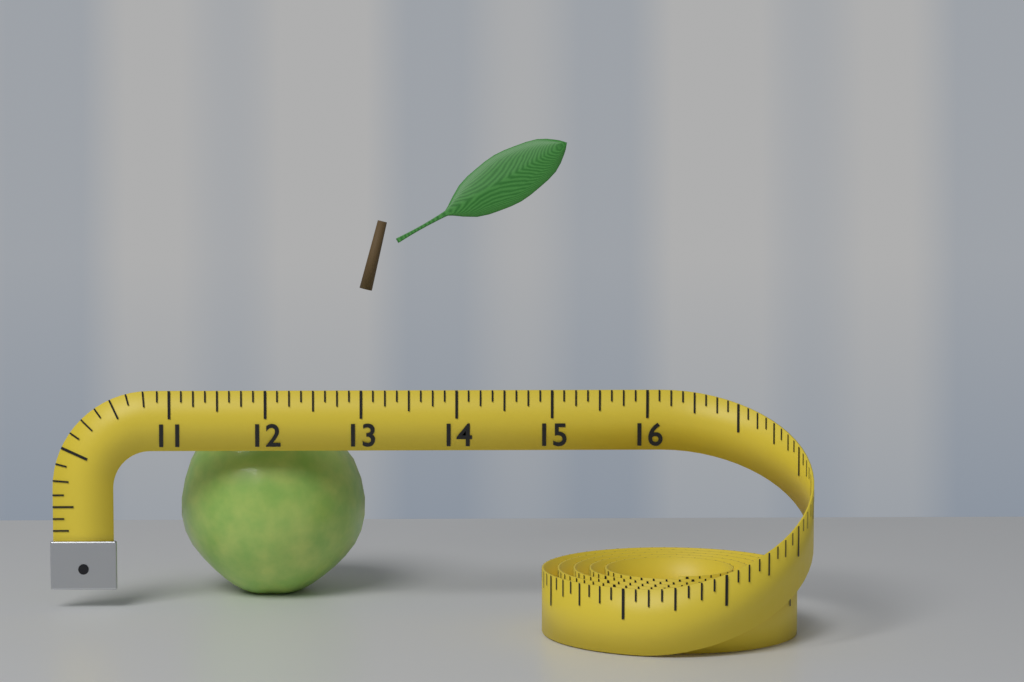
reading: 13.000 (no unit)
